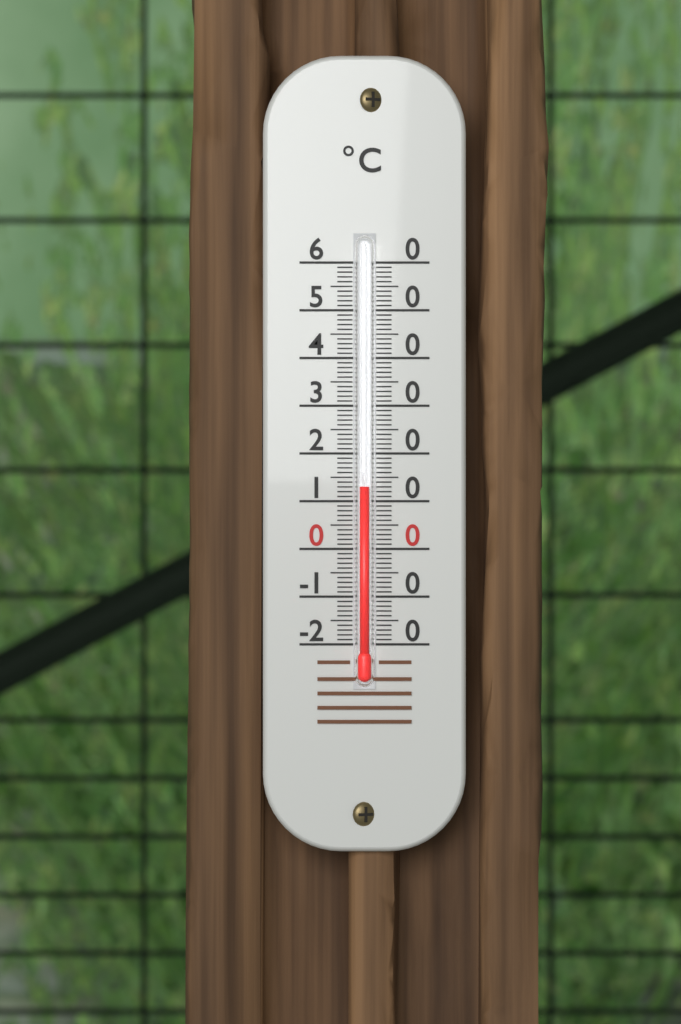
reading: 13 °C
